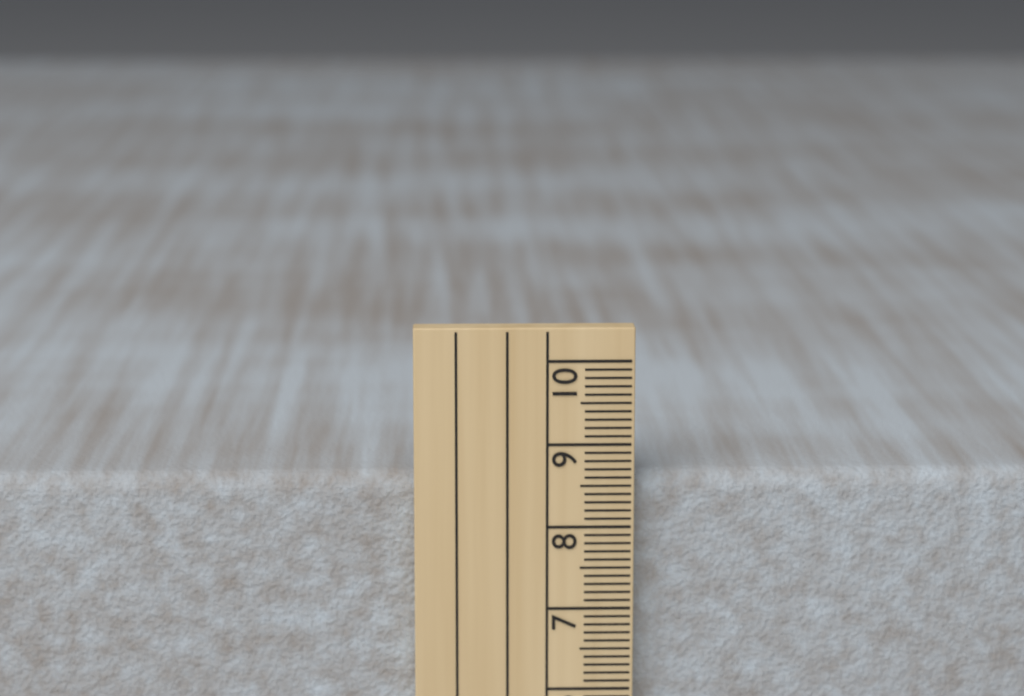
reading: 8.6 cm
